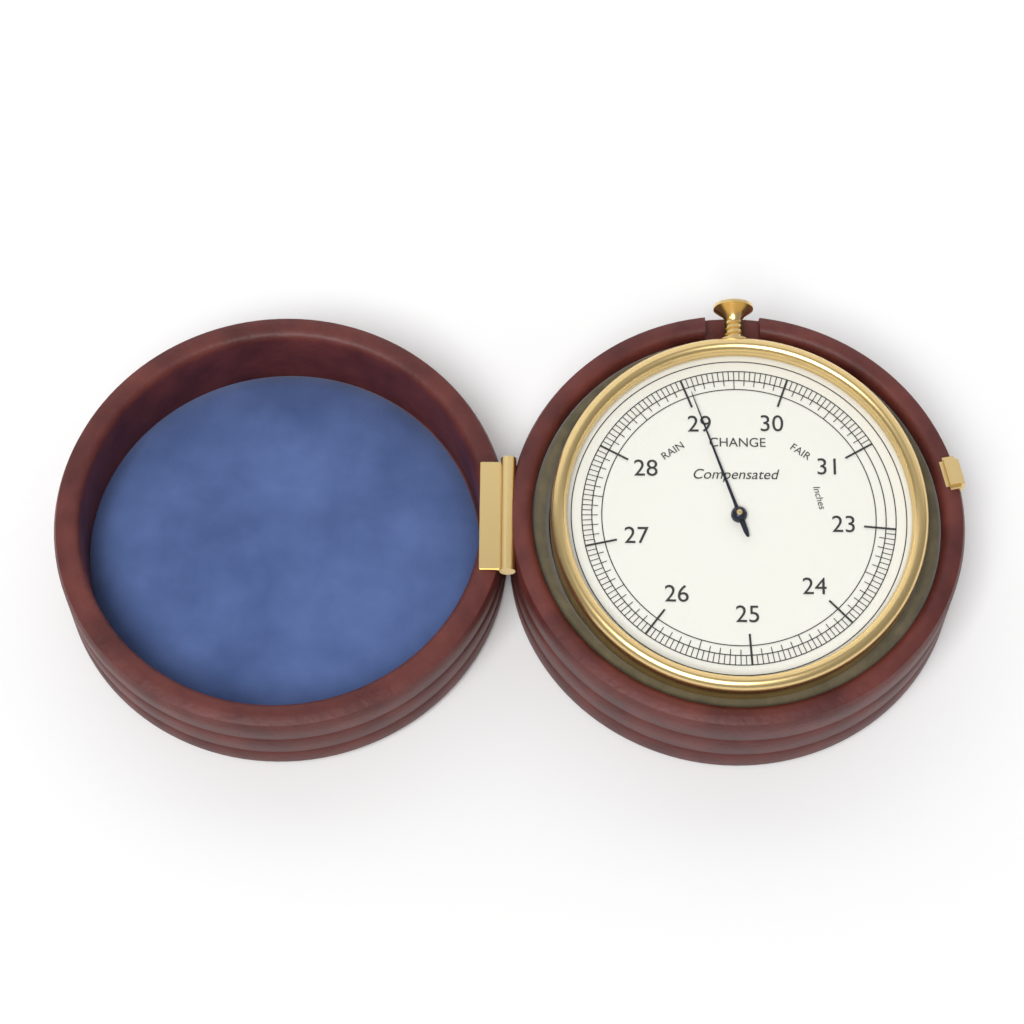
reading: 29.05 inches
